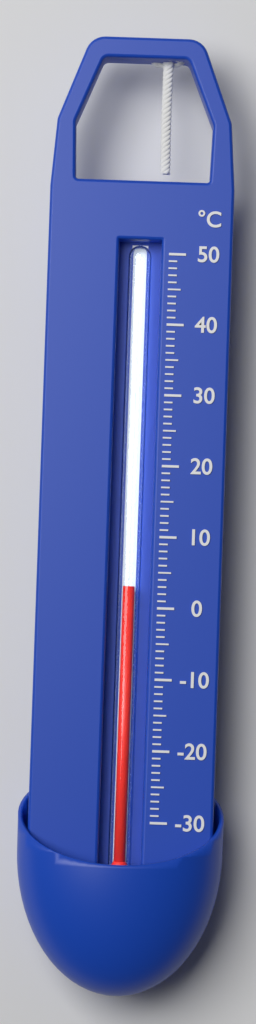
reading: 3 °C
